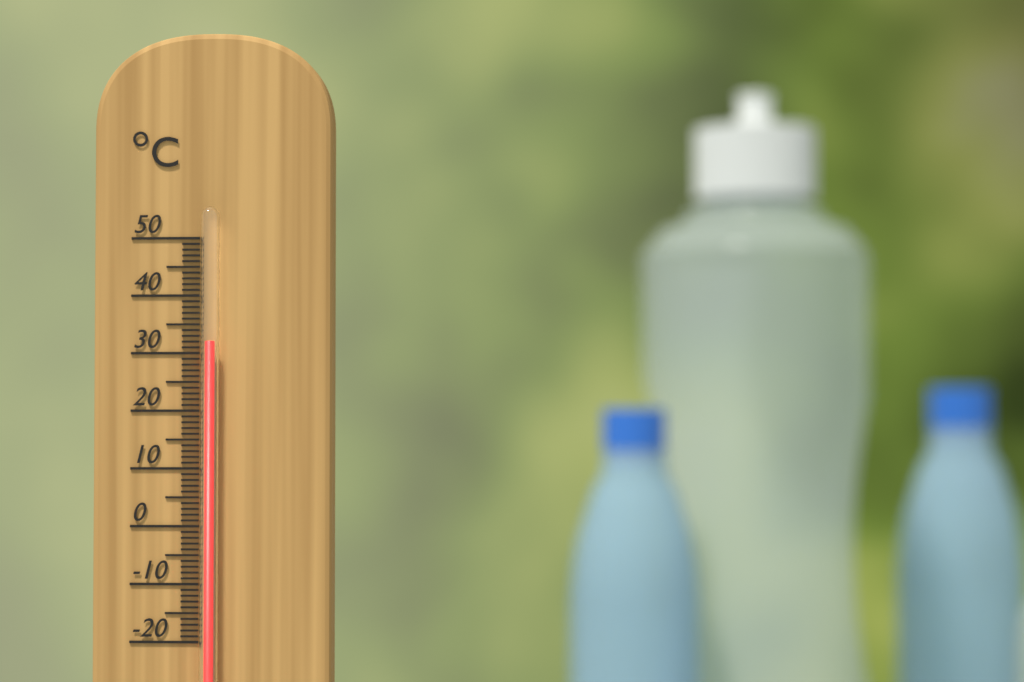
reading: 32 °C
